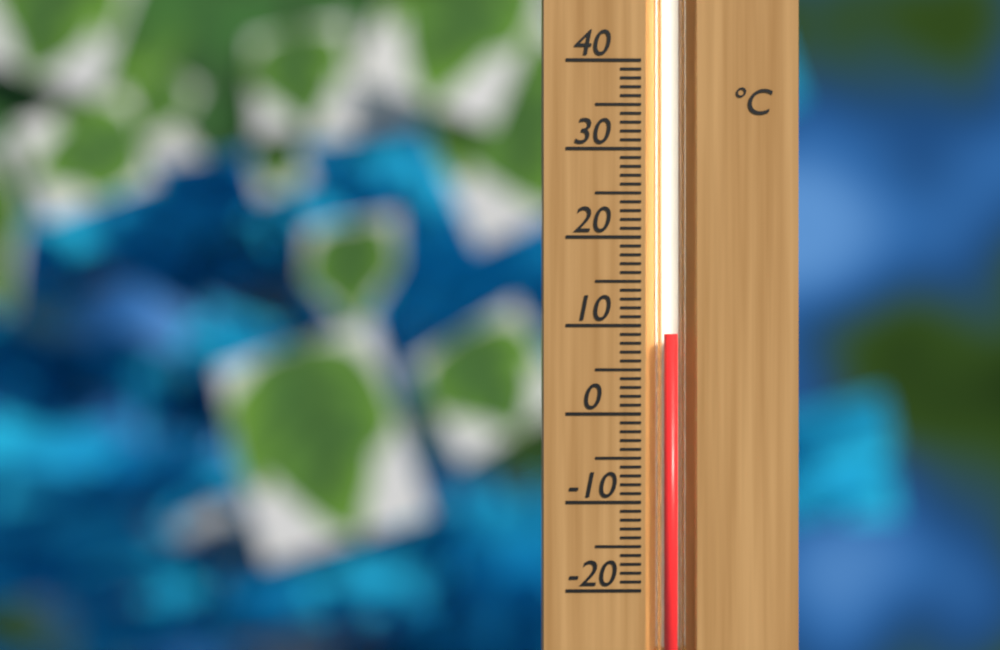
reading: 9 °C
